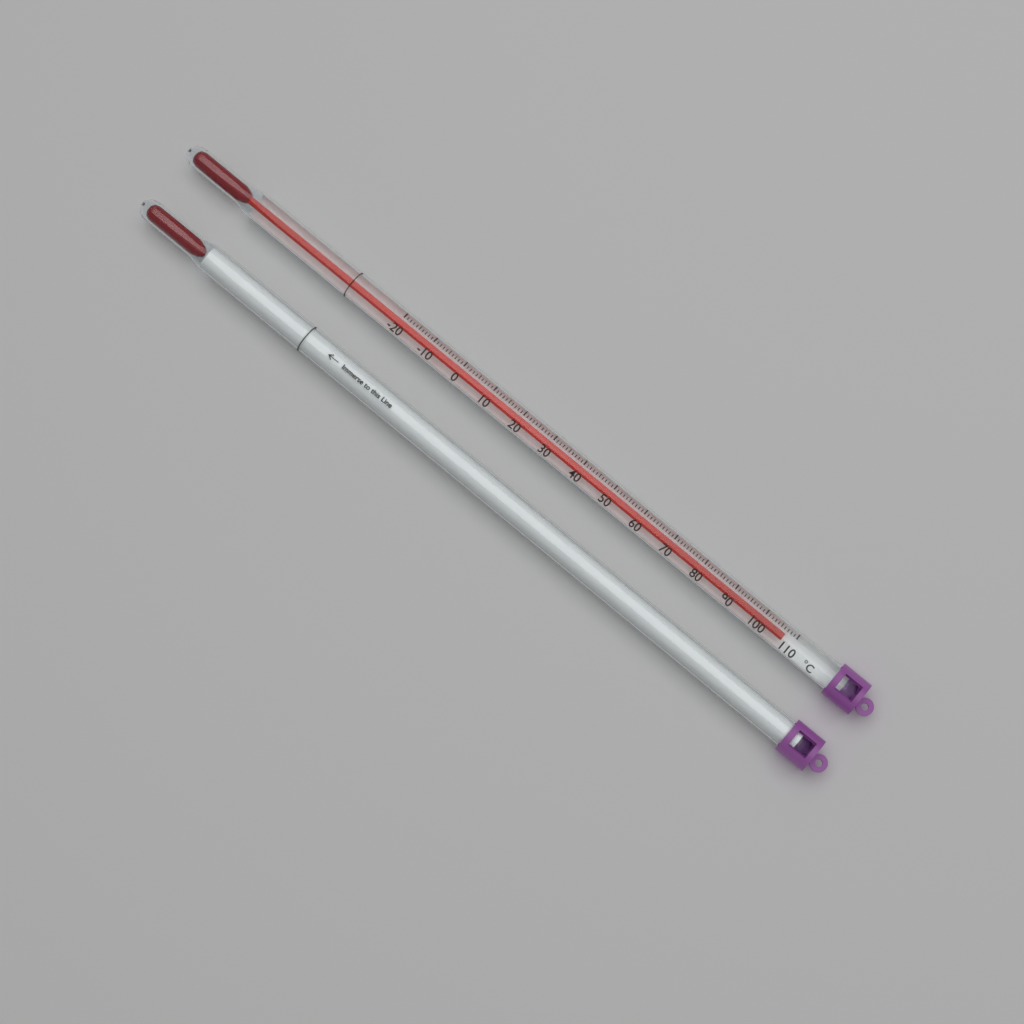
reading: 107 °C
